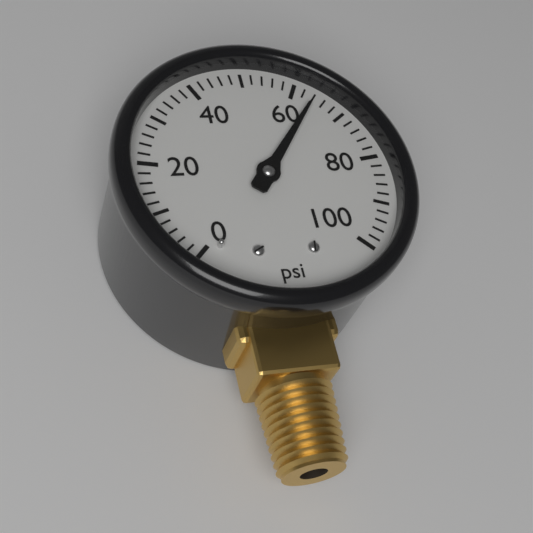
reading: 64 psi
